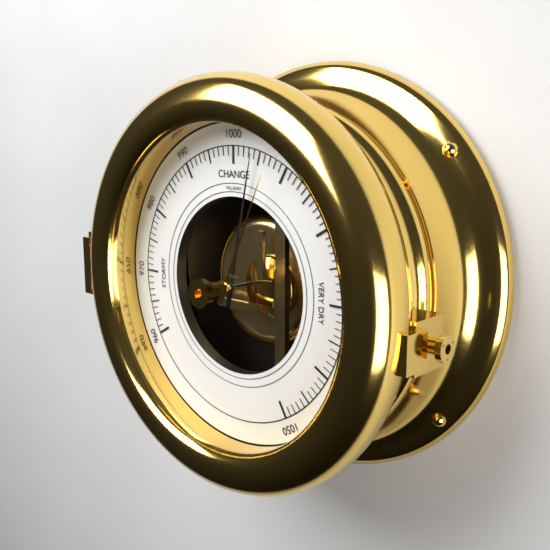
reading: 1004 mbar
